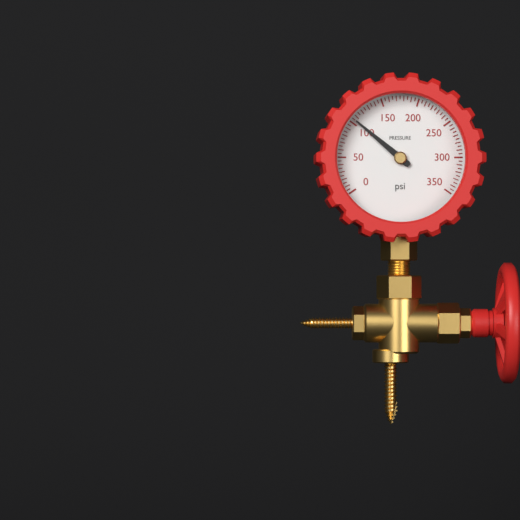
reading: 105 psi
